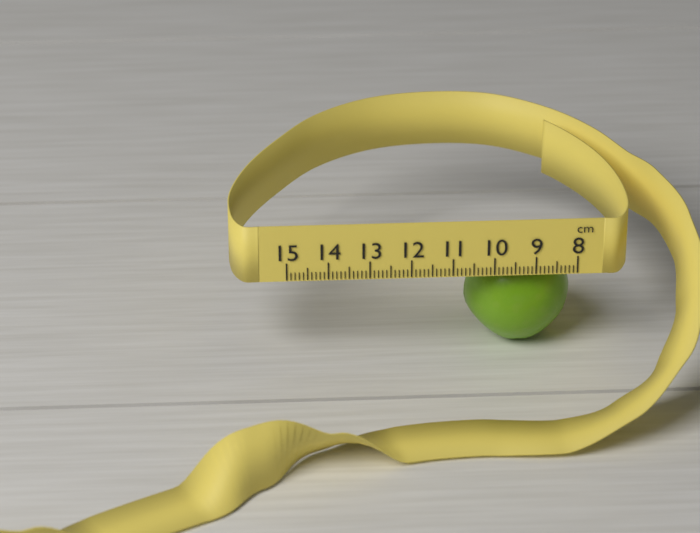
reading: 10.6 cm
